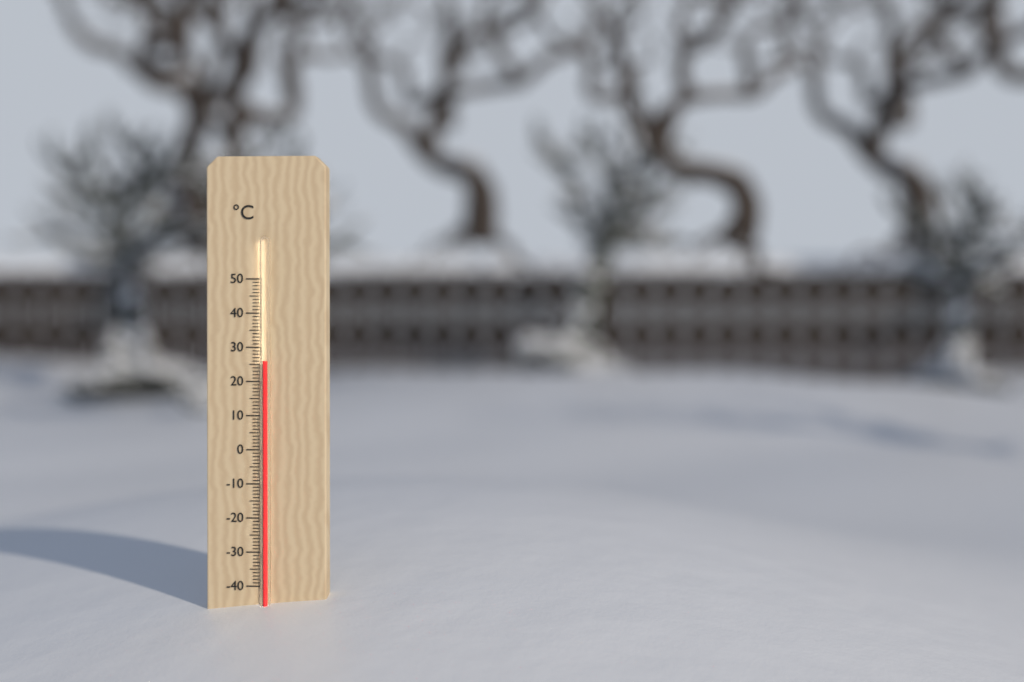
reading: 26 °C
